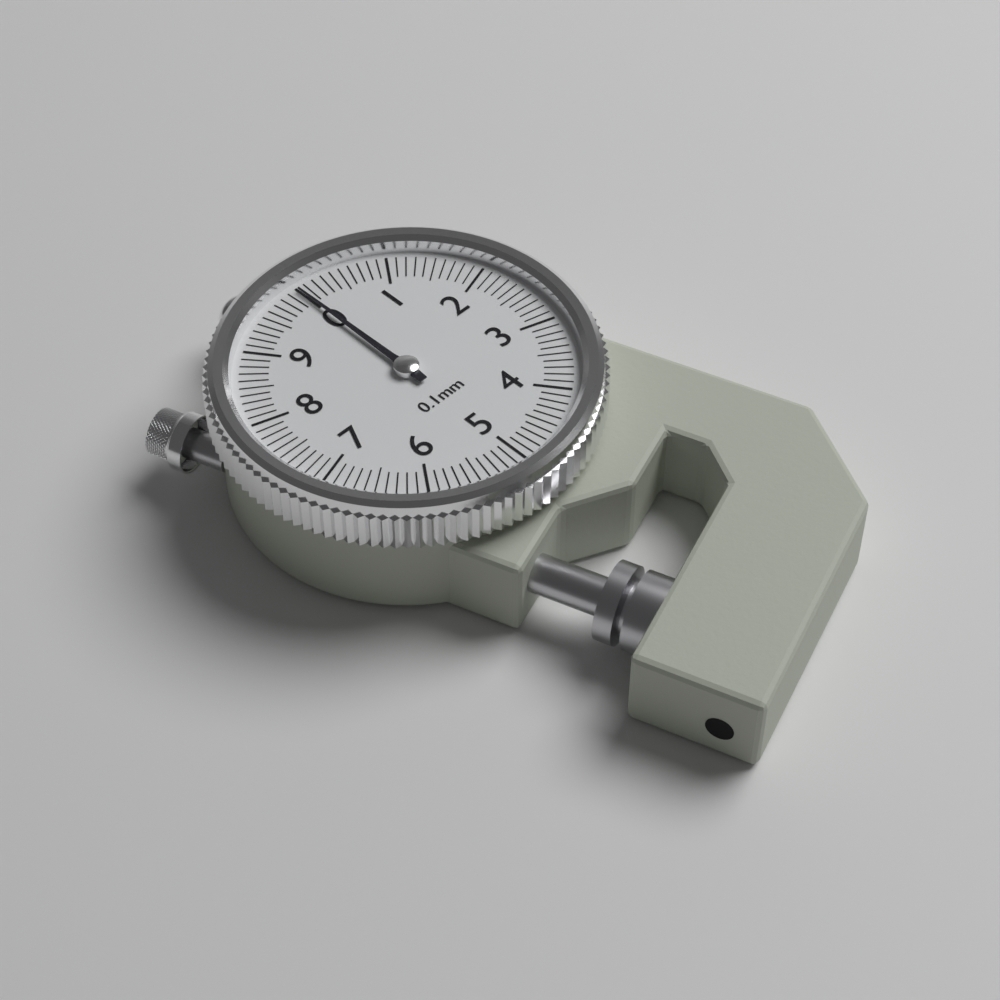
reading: 0.0 mm
